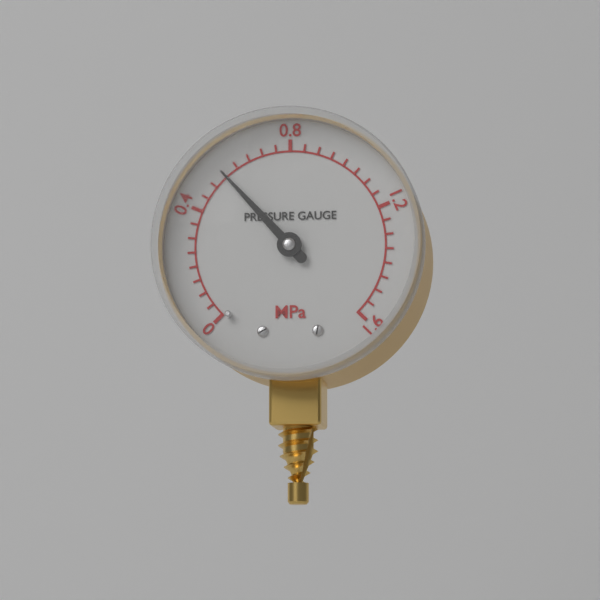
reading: 0.55 MPa
